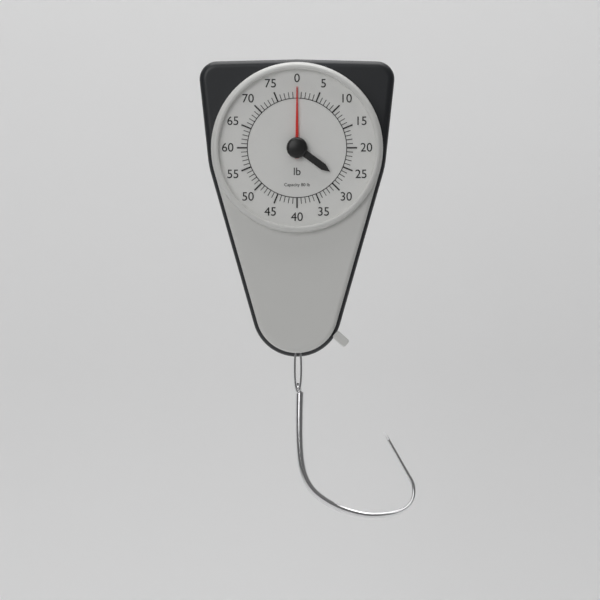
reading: 0 lb
